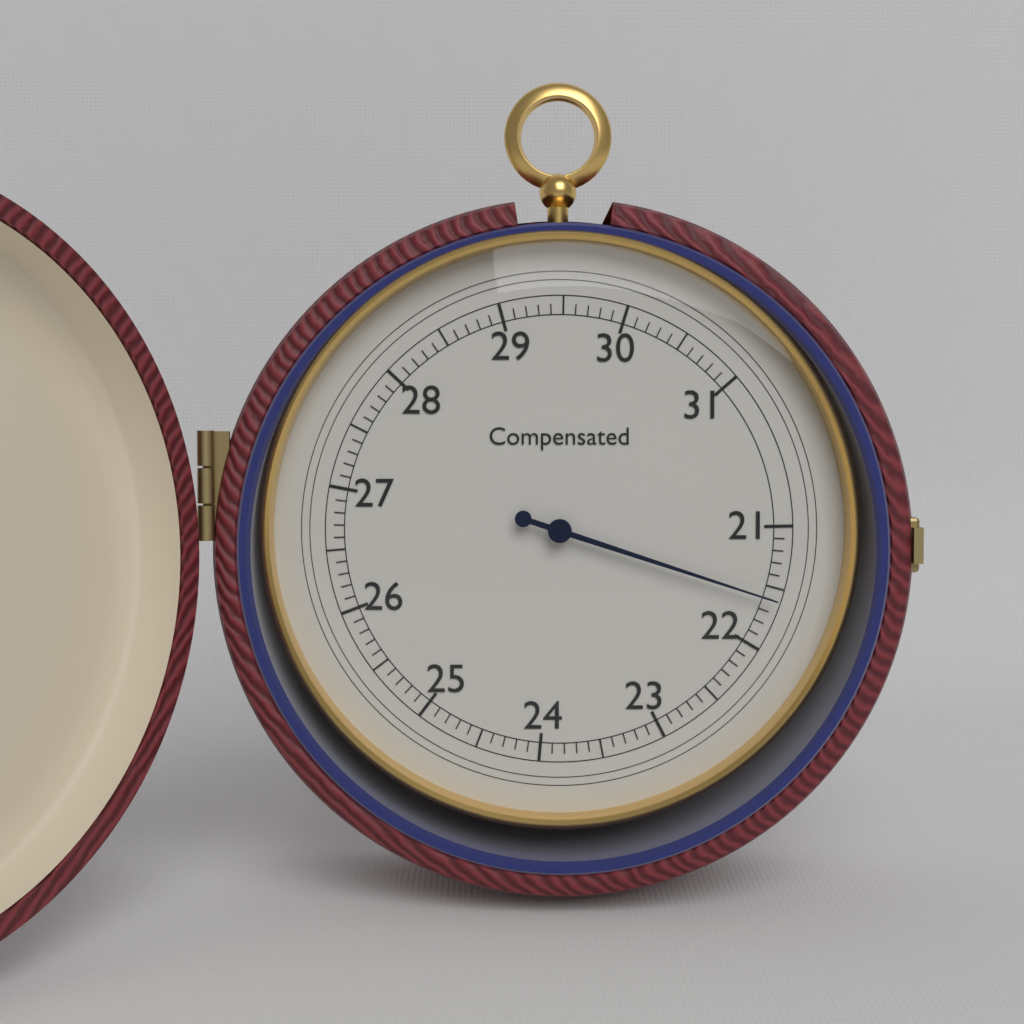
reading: 21.6 (no unit)
